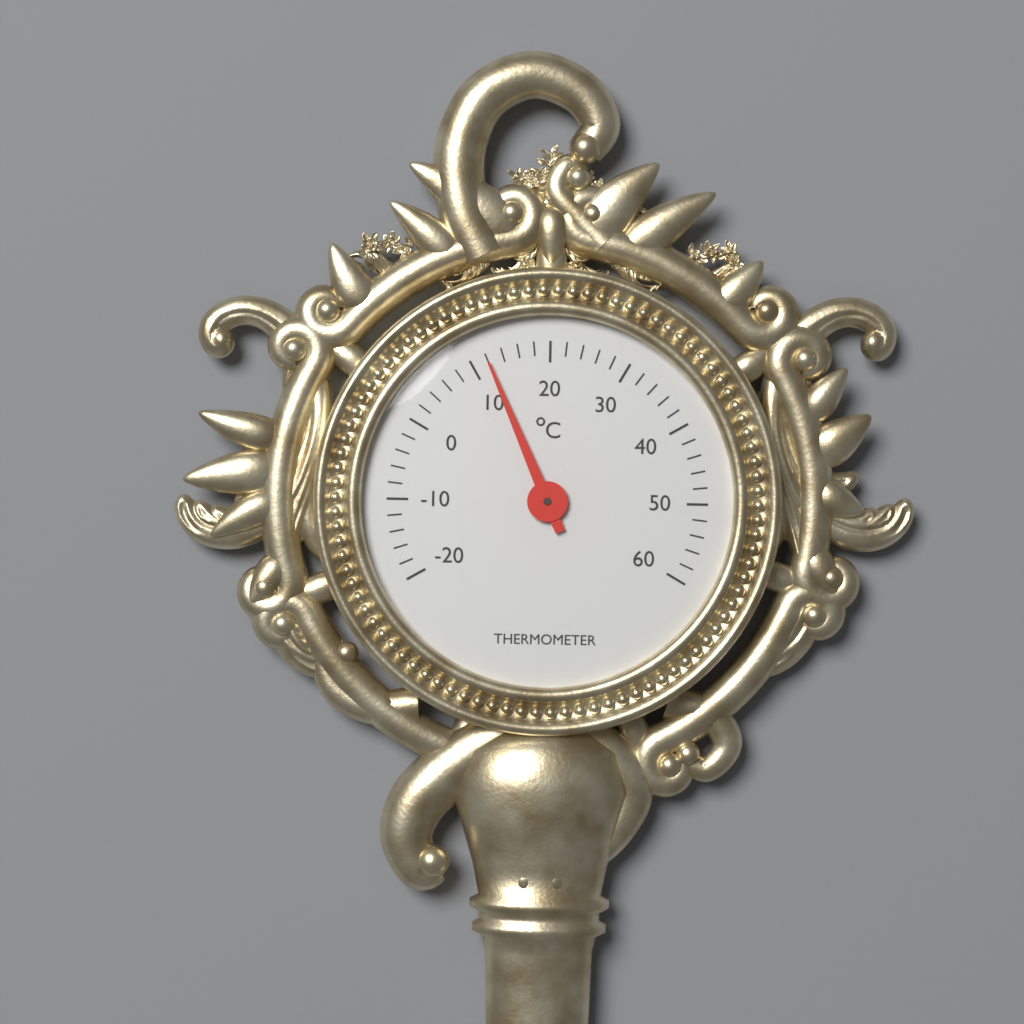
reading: 12 °C
